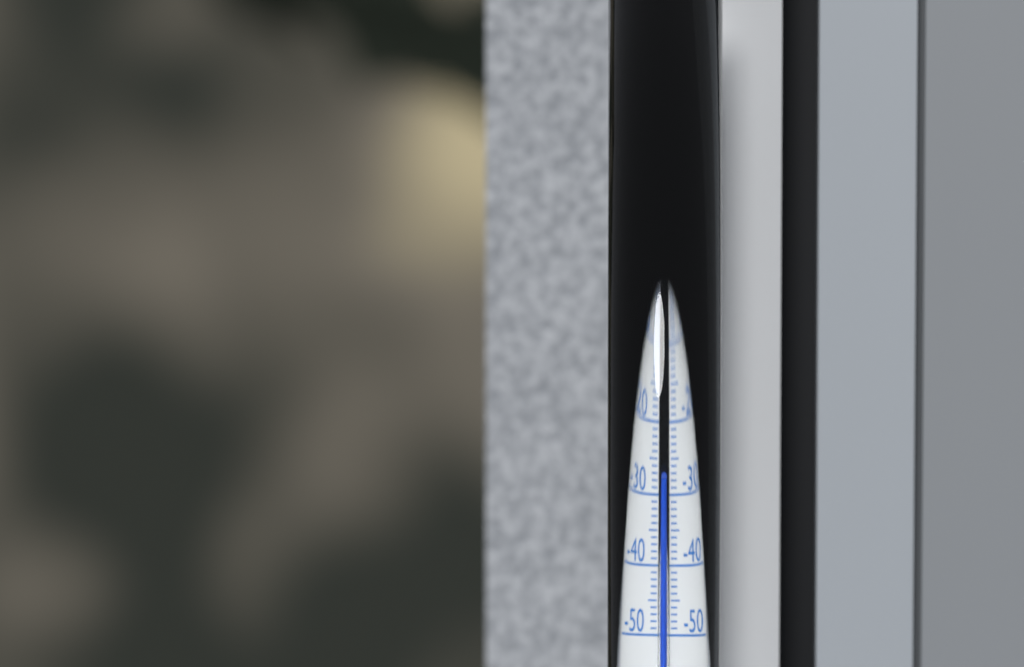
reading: -27 °C
